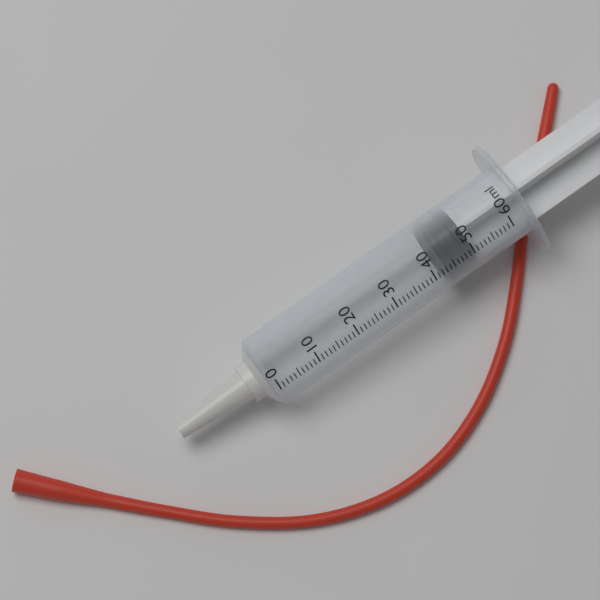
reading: 43 ml
